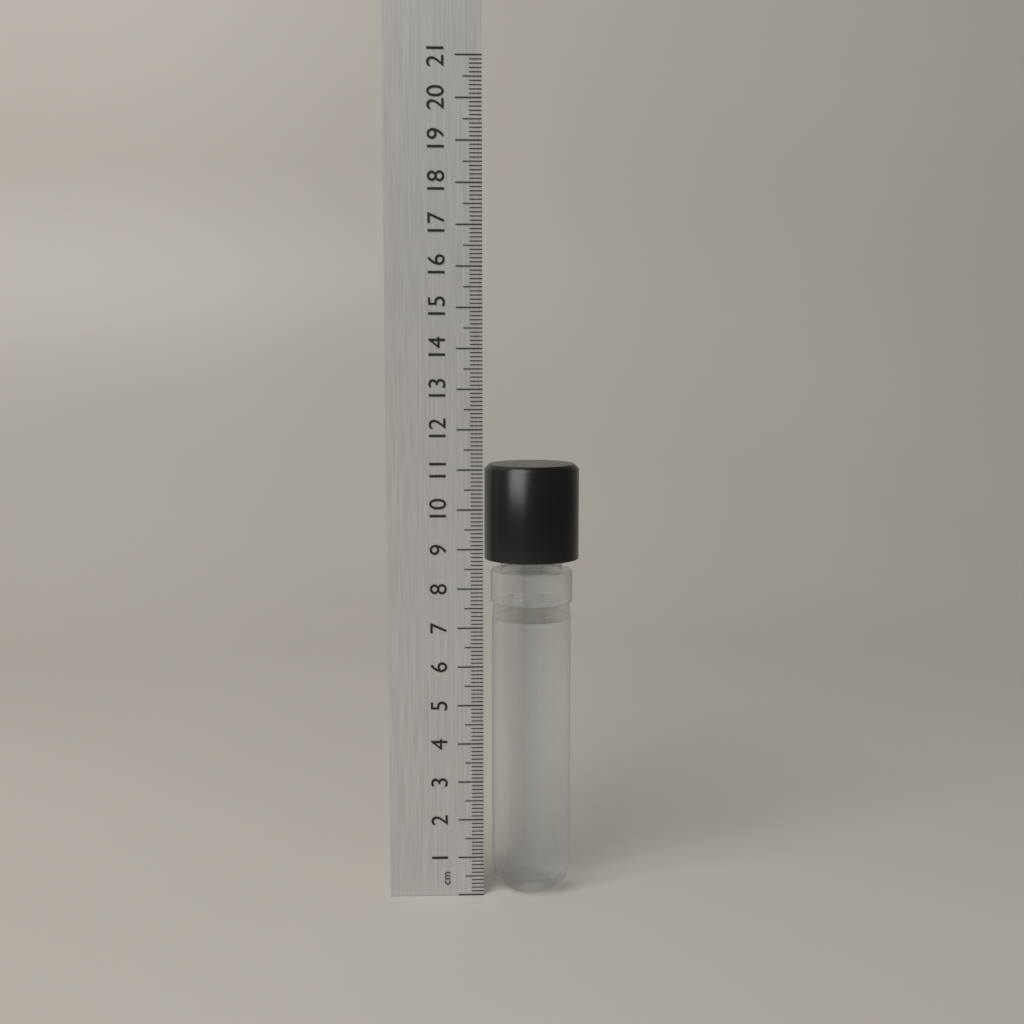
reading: 11.1 cm
